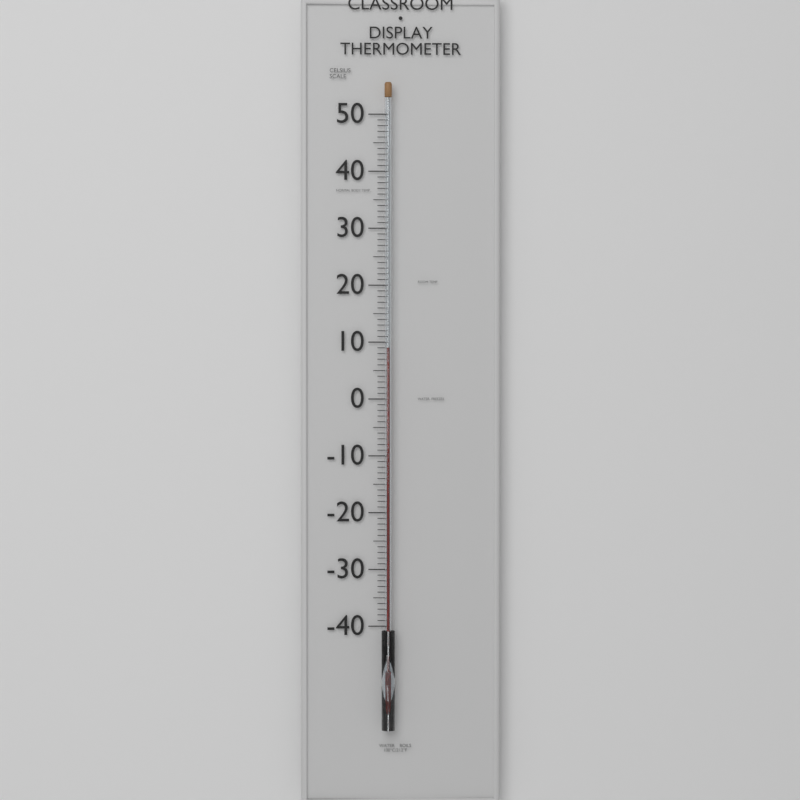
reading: 9 °C
